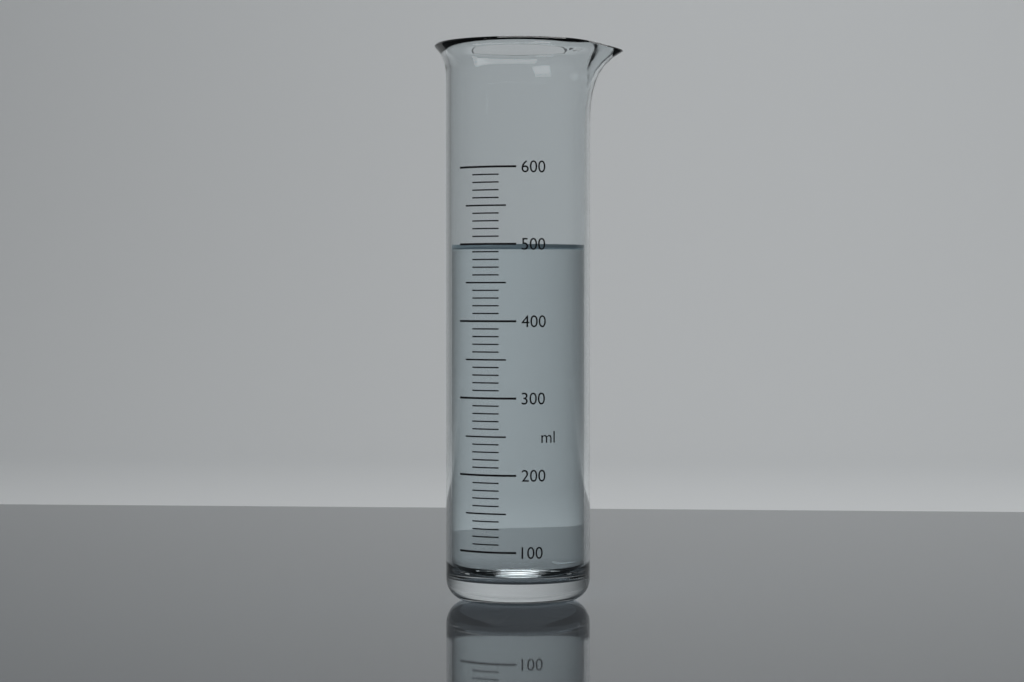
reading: 500 ml
